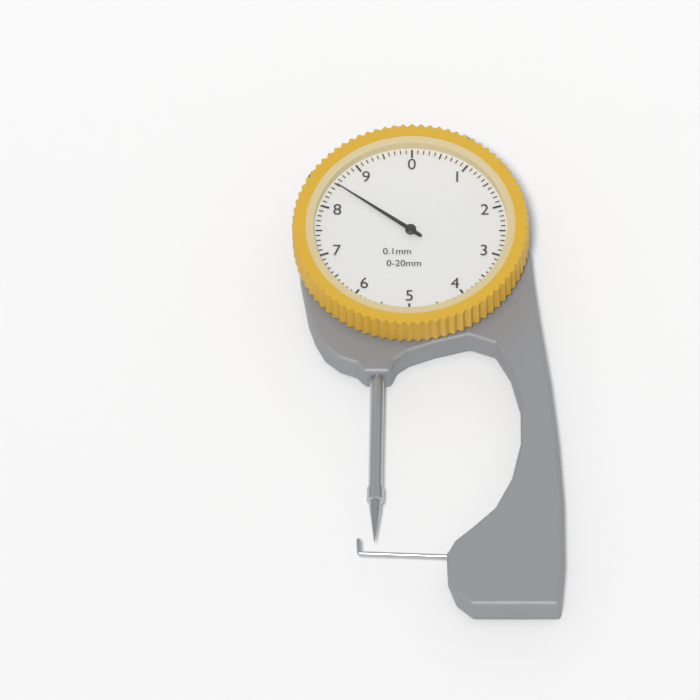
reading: 8.5 mm
